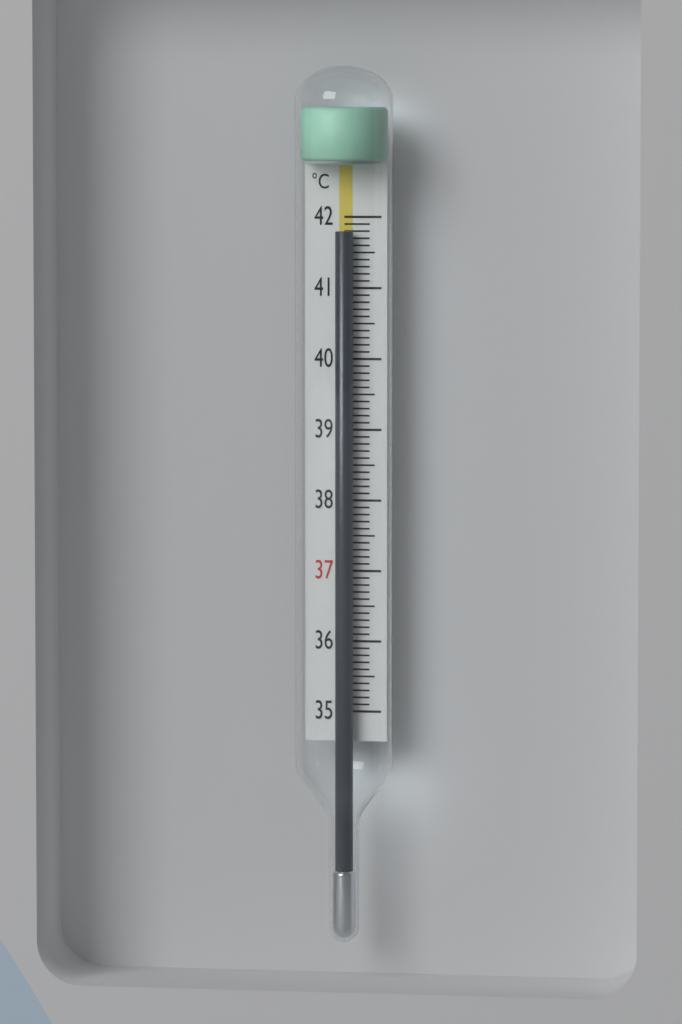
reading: 41.8 °C
